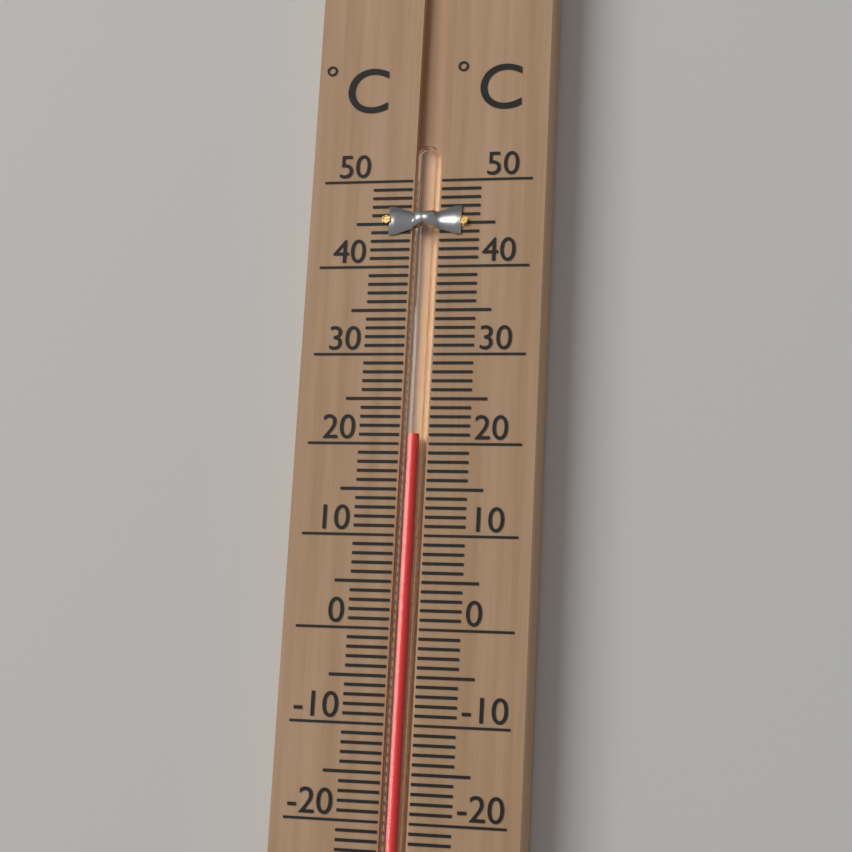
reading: 21 °C
